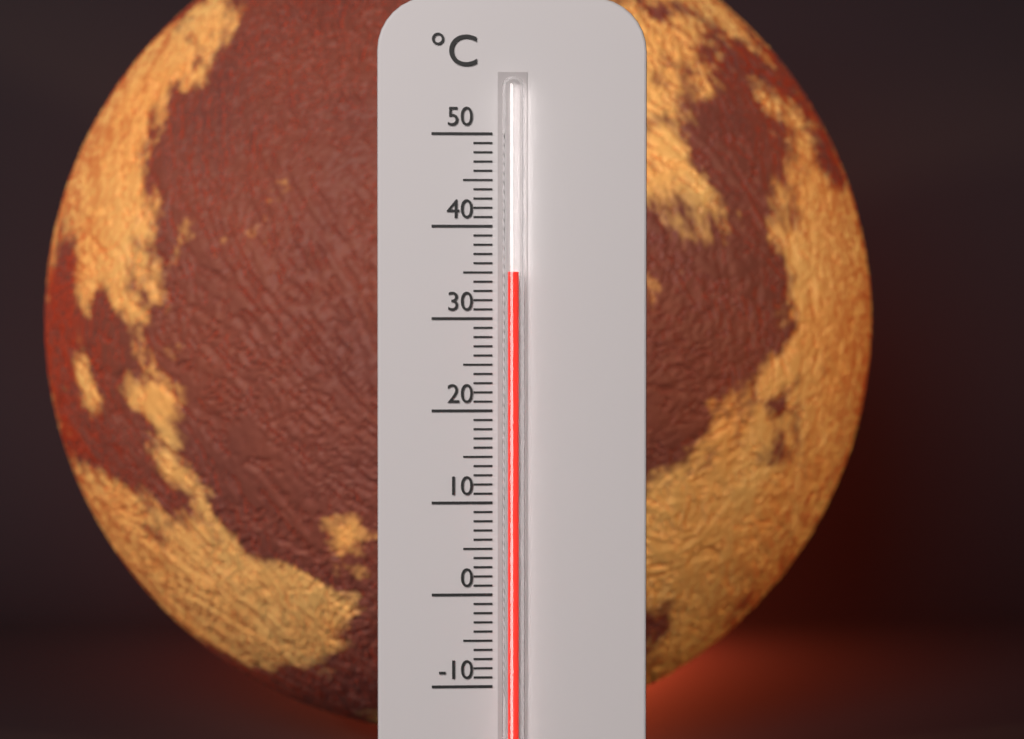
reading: 35 °C
